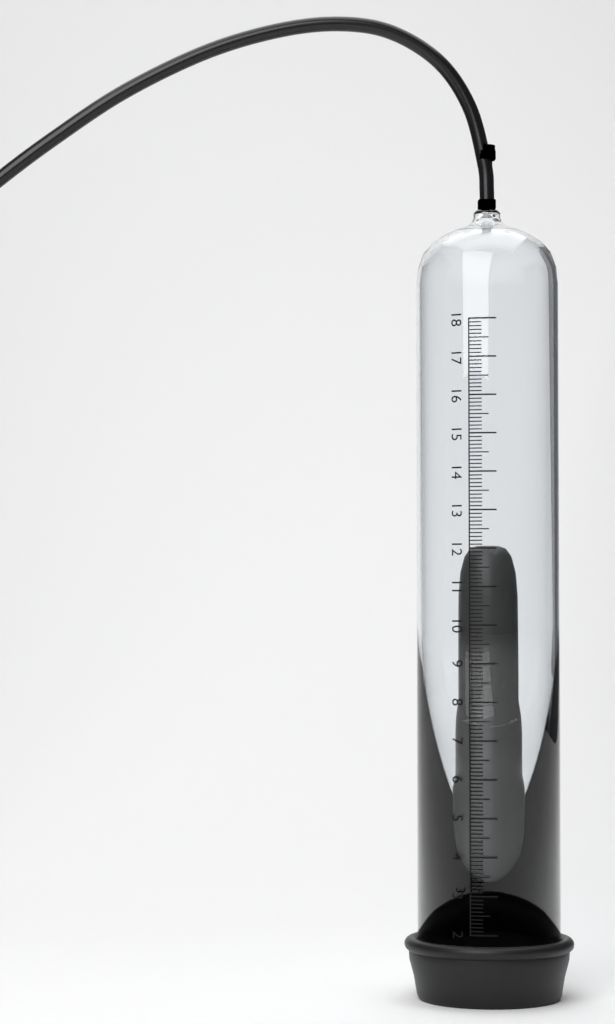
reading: 12.1 (no unit)
